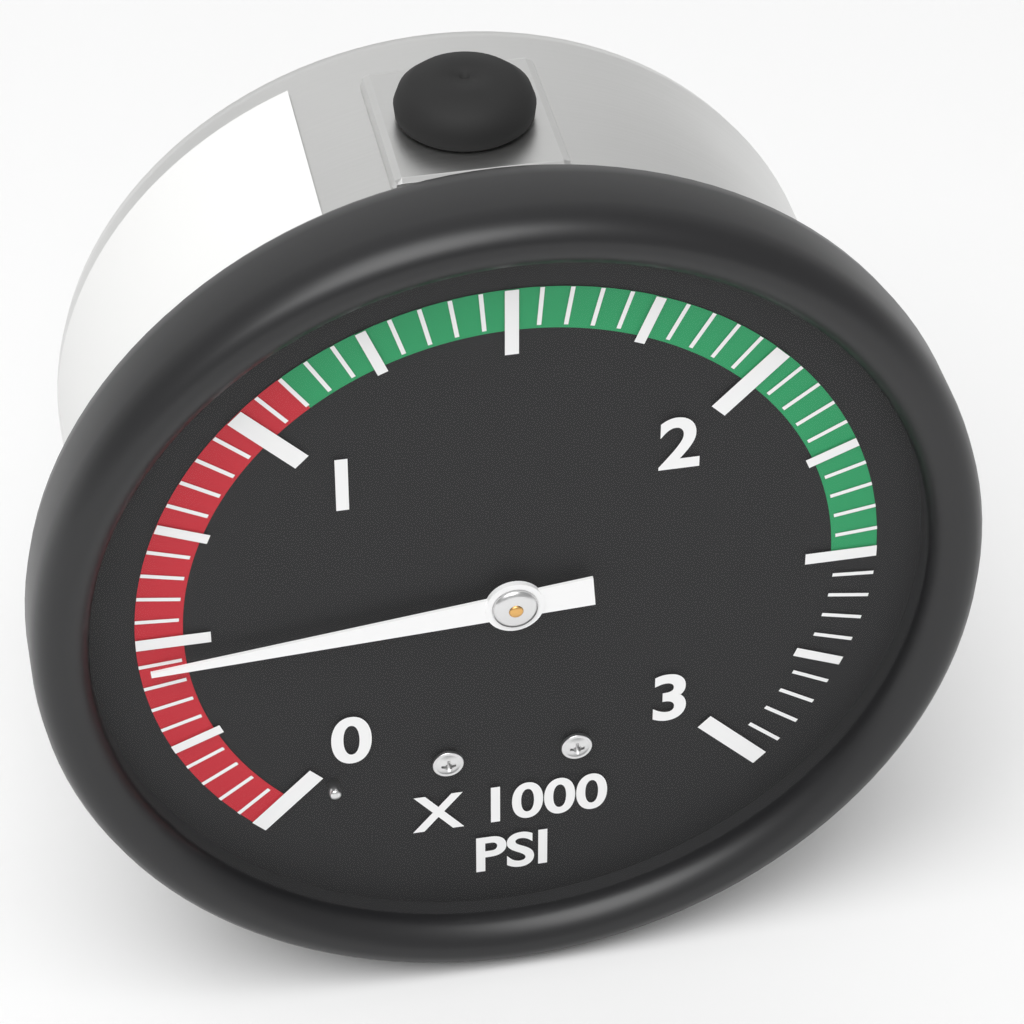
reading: 450 psi
